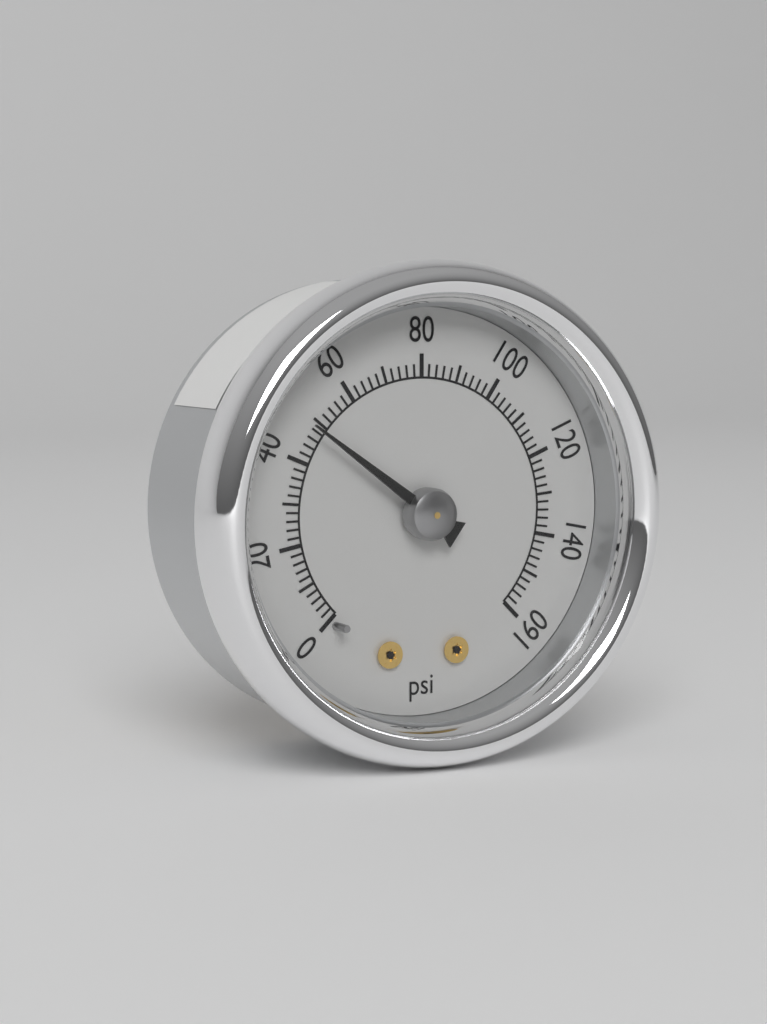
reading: 48 psi
